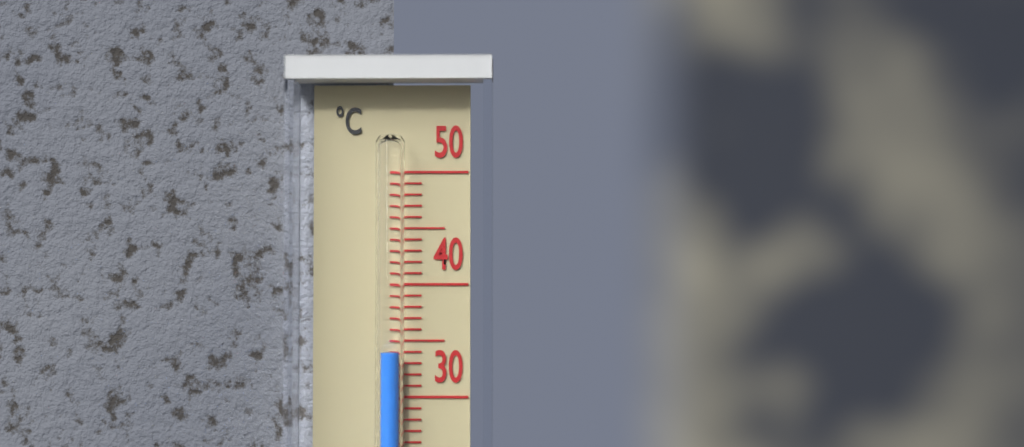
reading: 34 °C
